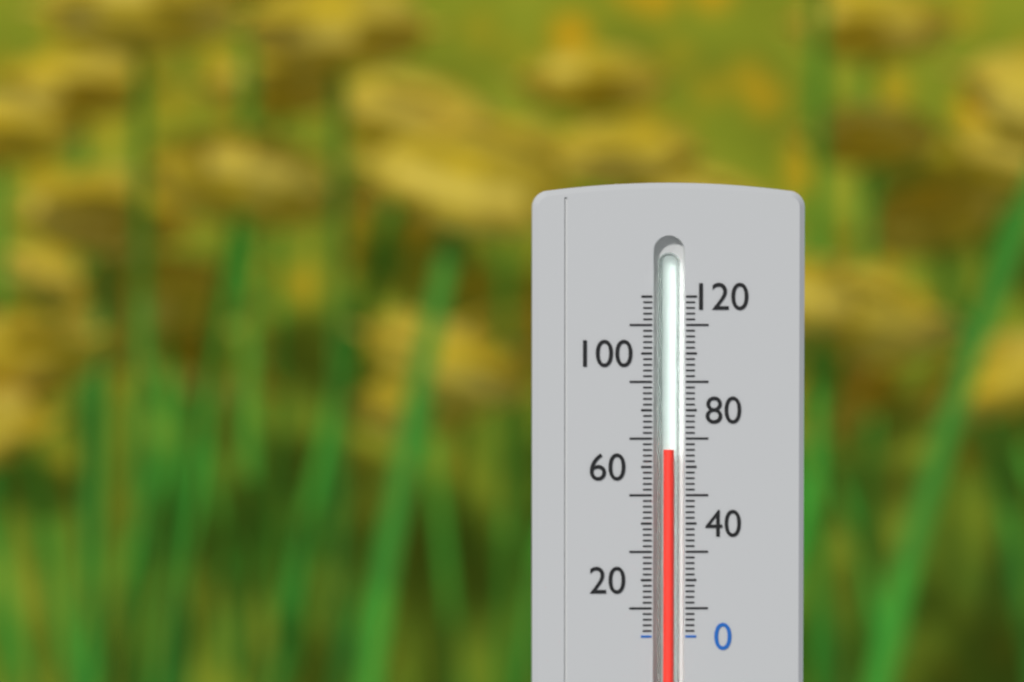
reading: 66 (no unit)
